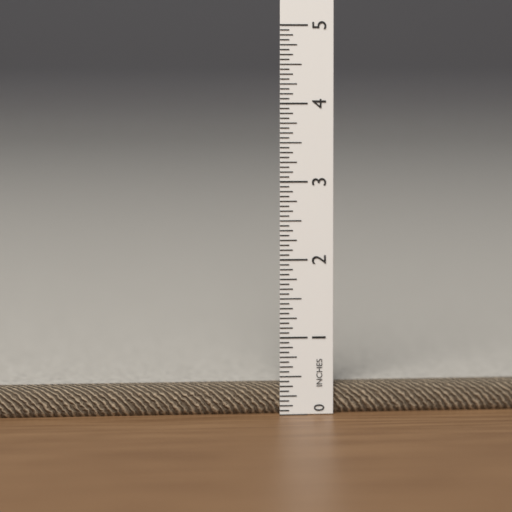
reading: 0.3750 in
